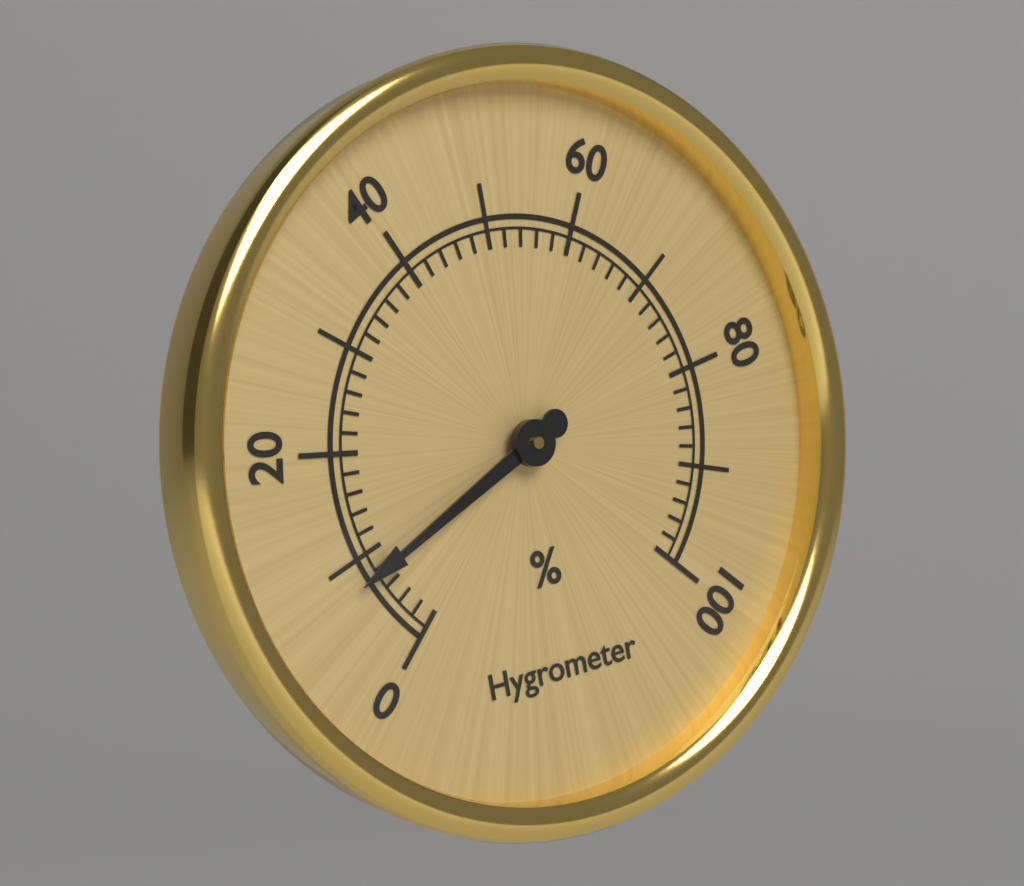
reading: 8 %
